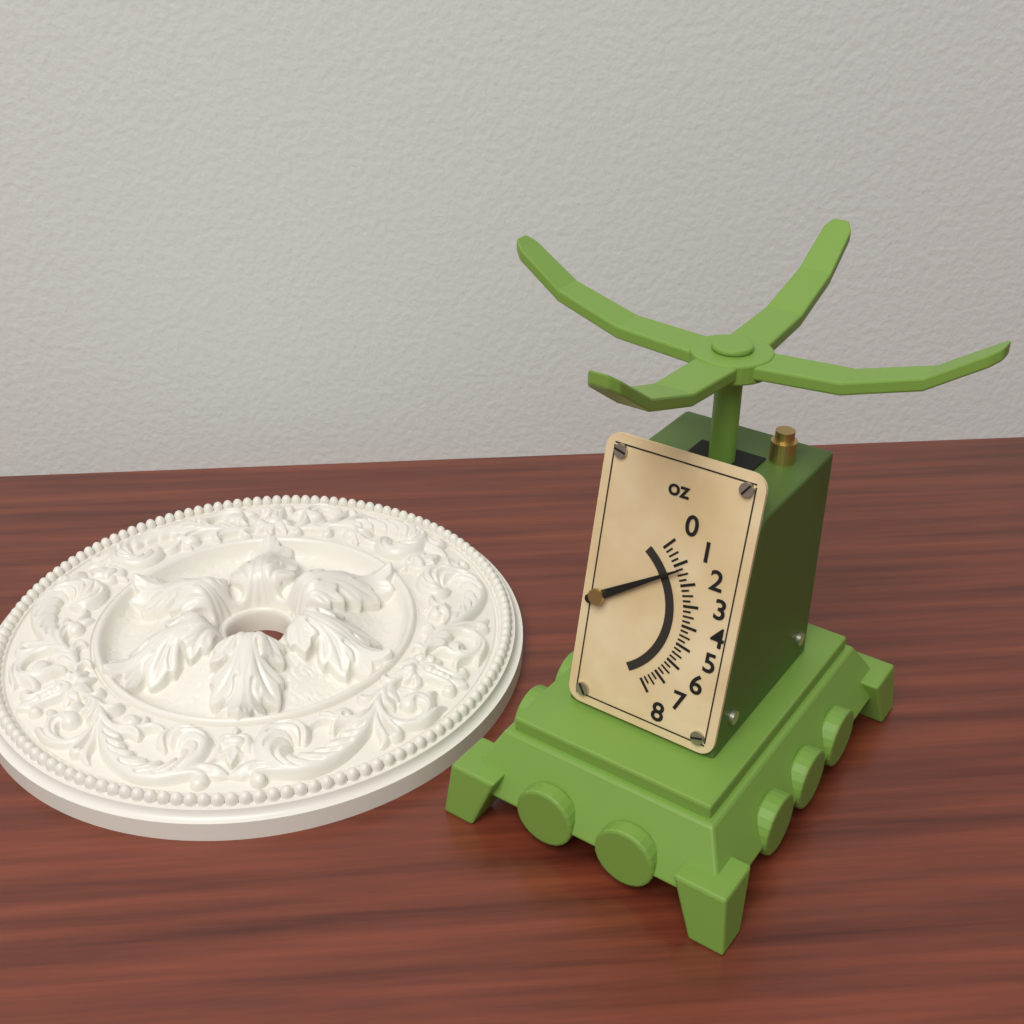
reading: 1.25 oz
